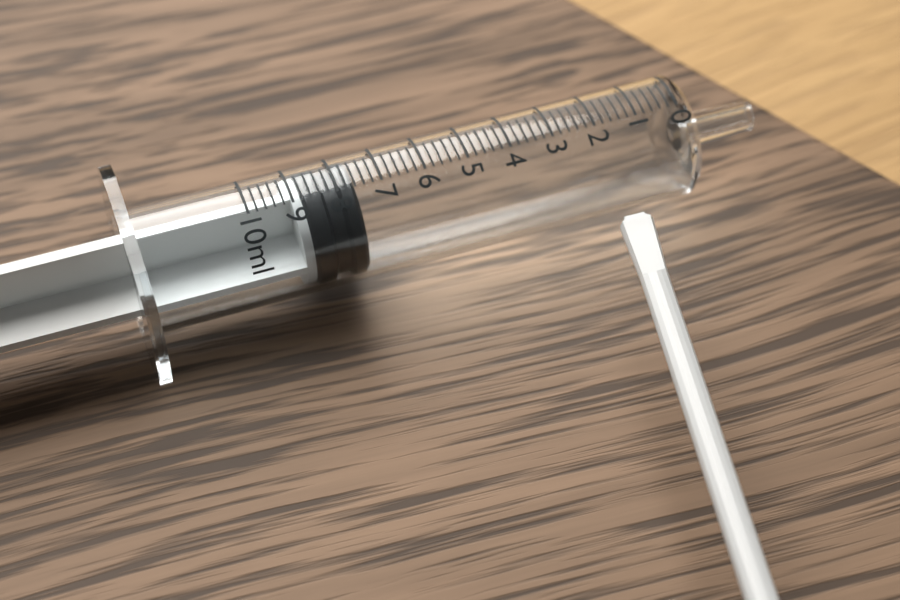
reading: 7.6 ml
